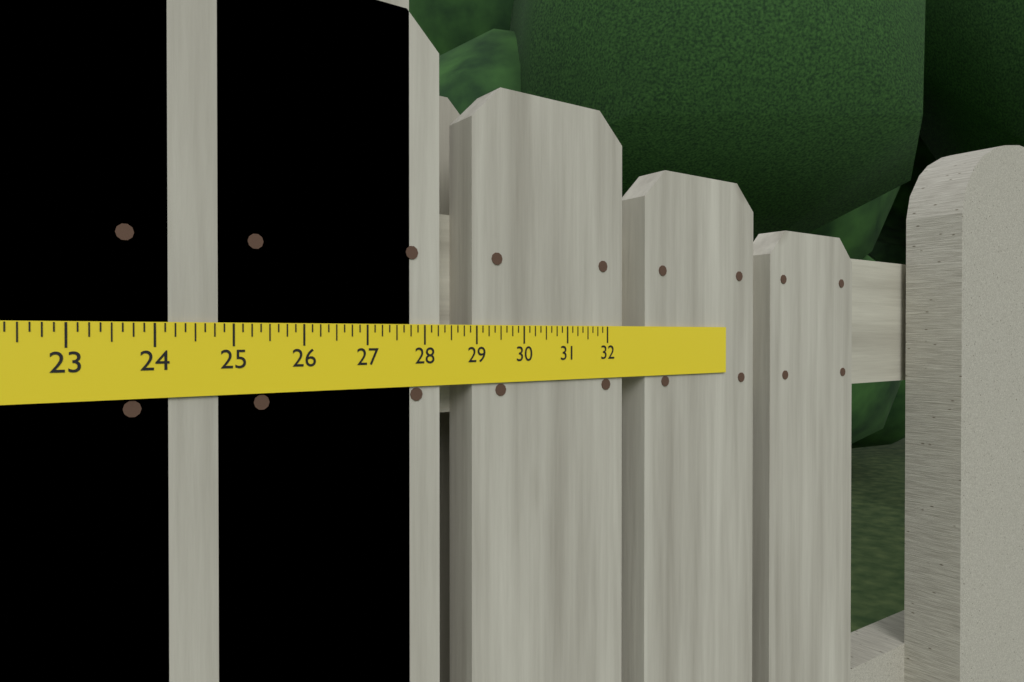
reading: 27.750 in
